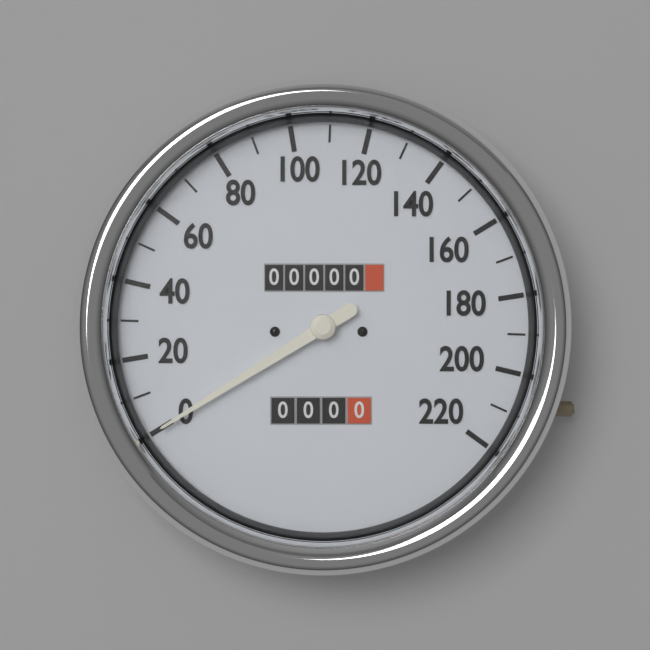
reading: 0 (no unit)
